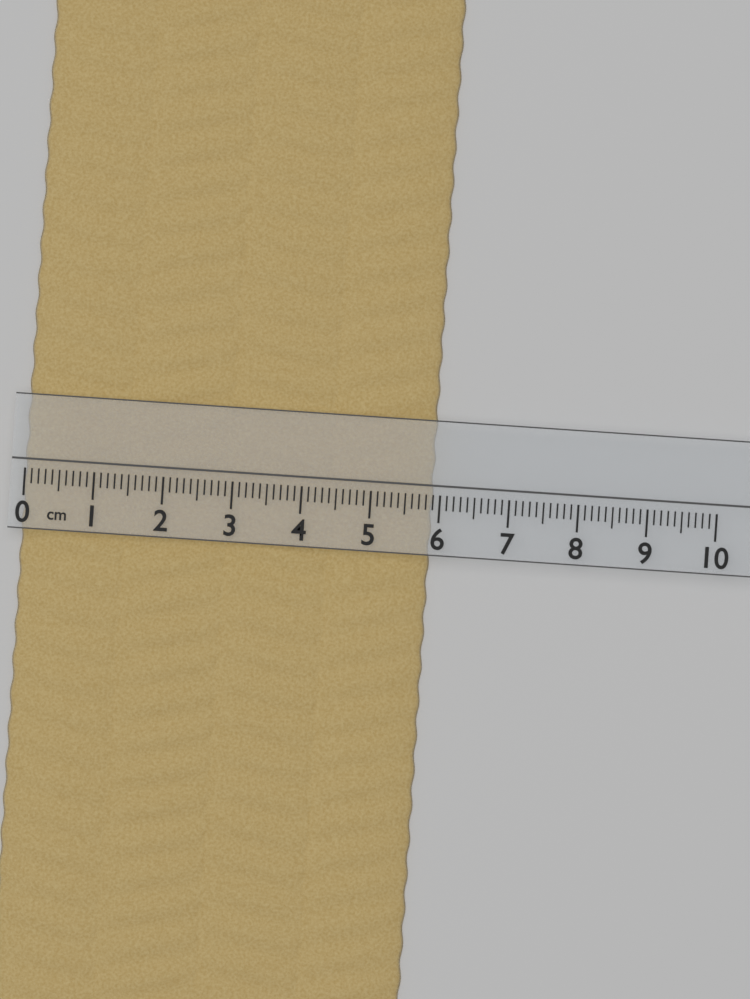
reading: 5.9 cm
